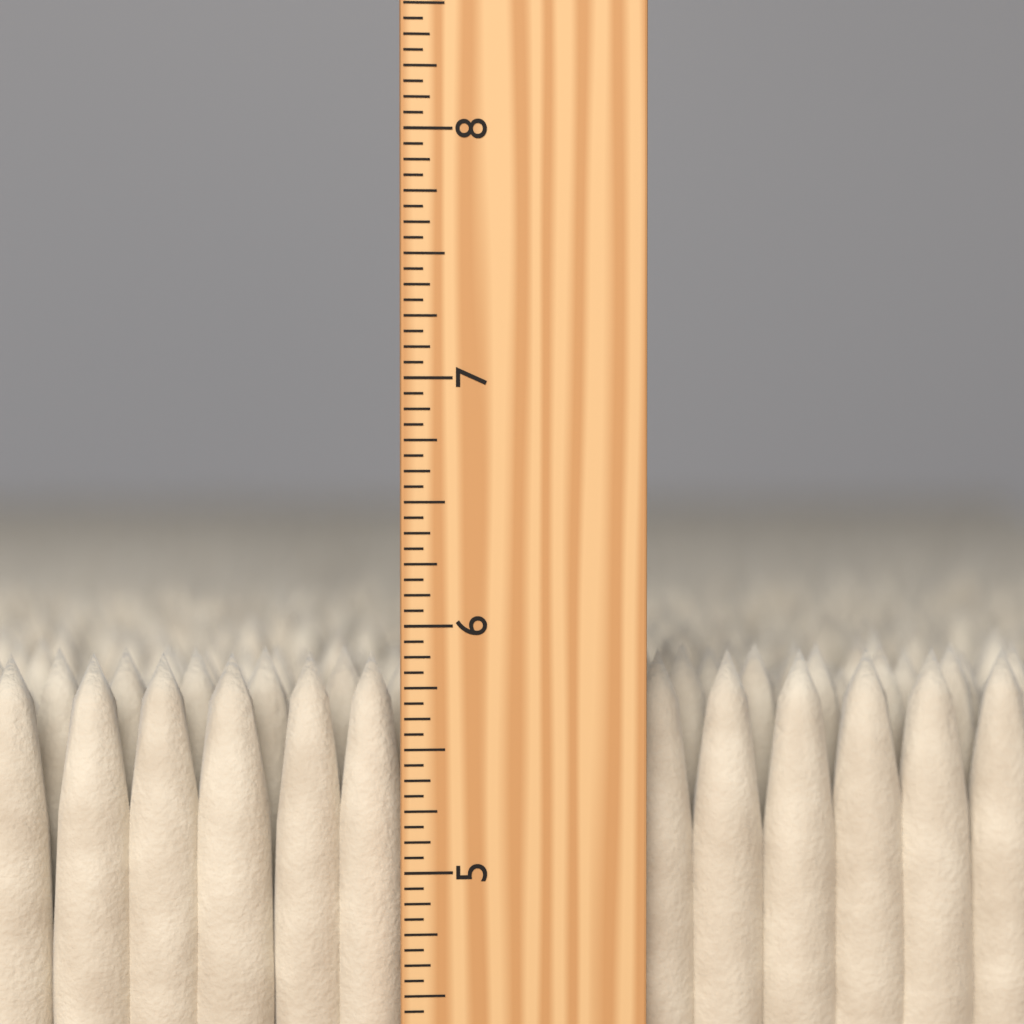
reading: 5.8750 inch
